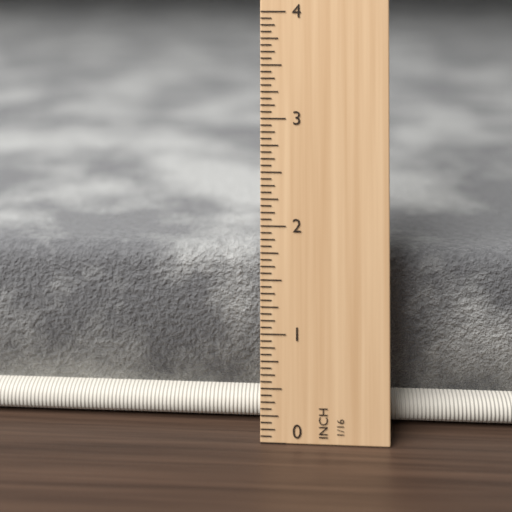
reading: 1.6250 in
